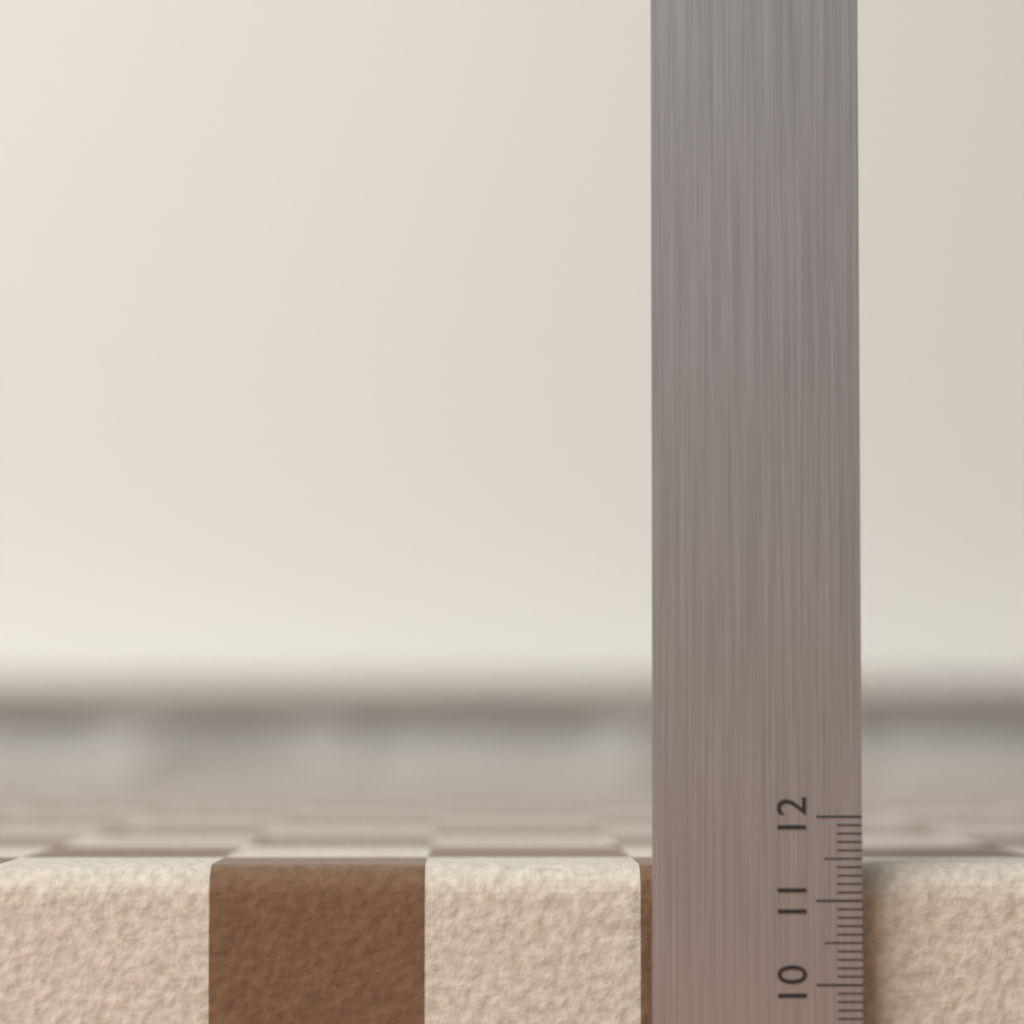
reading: 11.4 (no unit)
